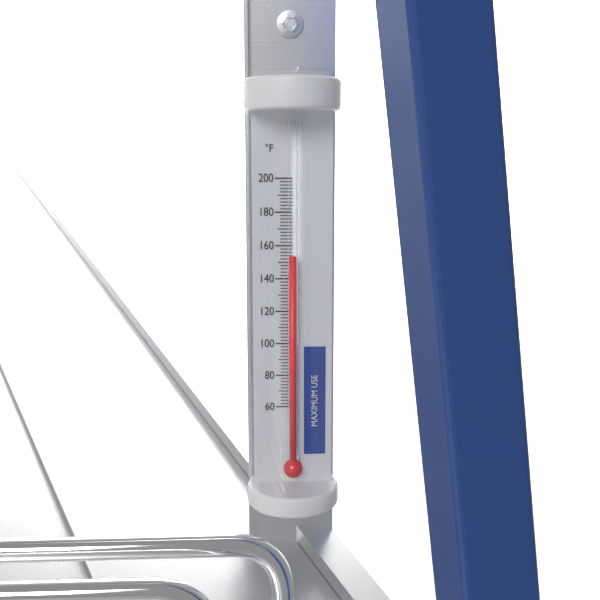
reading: 154 °F
